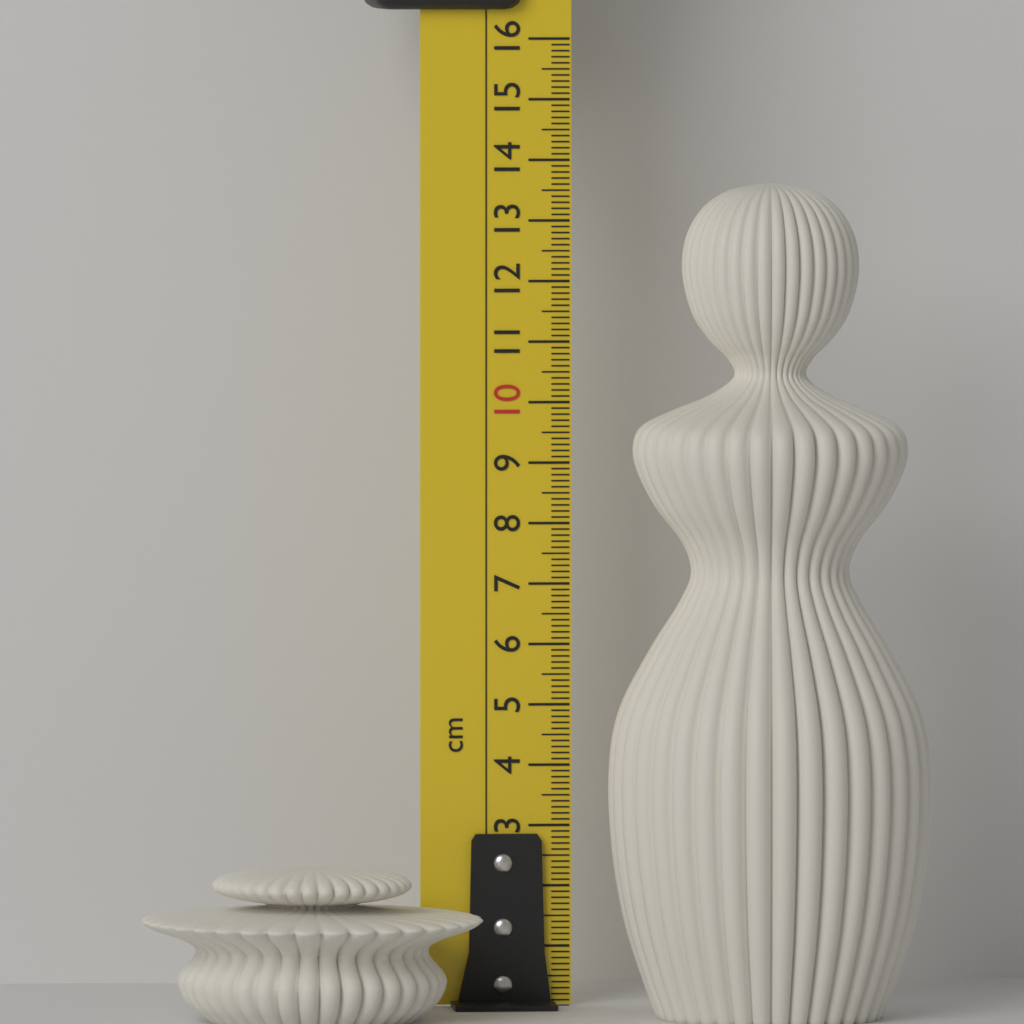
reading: 2.5 cm
